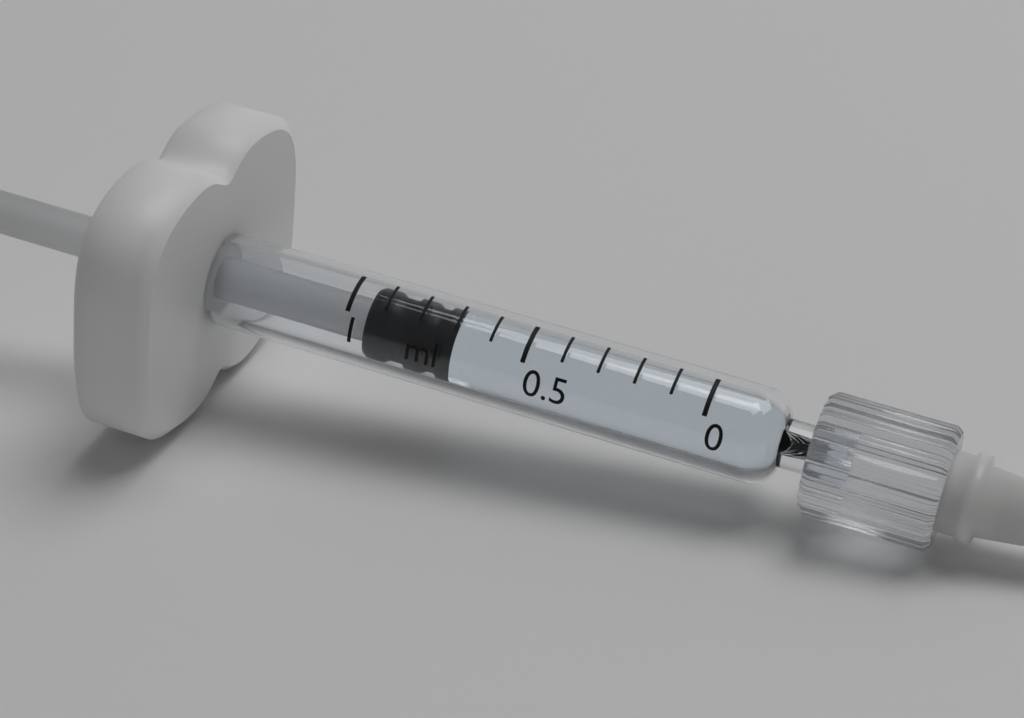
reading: 0.7 ml
